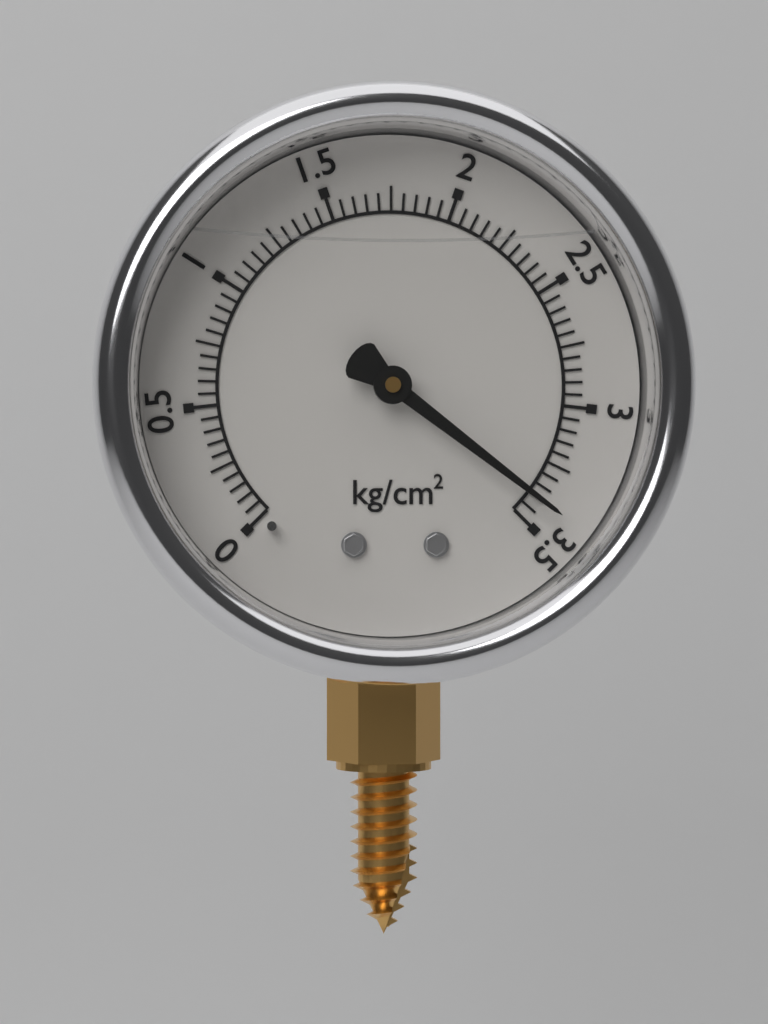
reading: 3.40 kg/cm²
